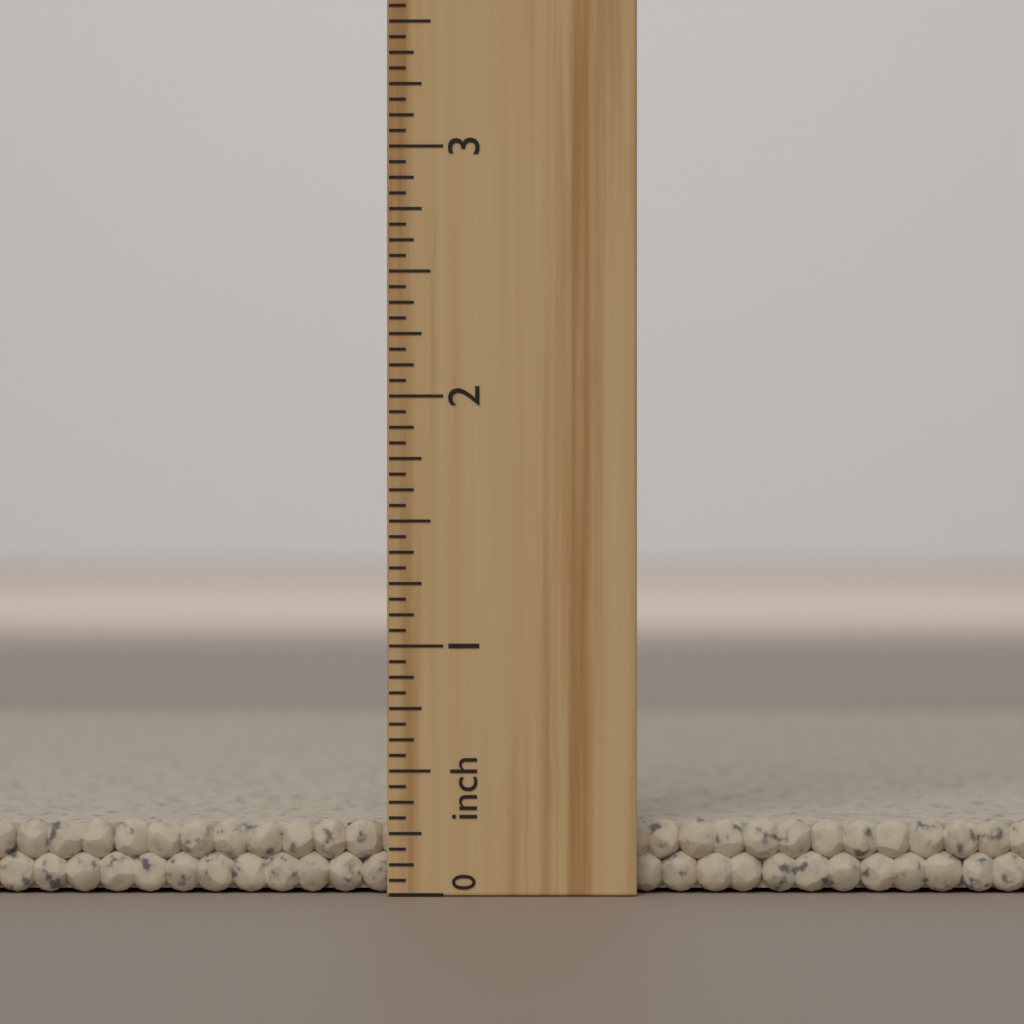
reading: 0.3000 inch
